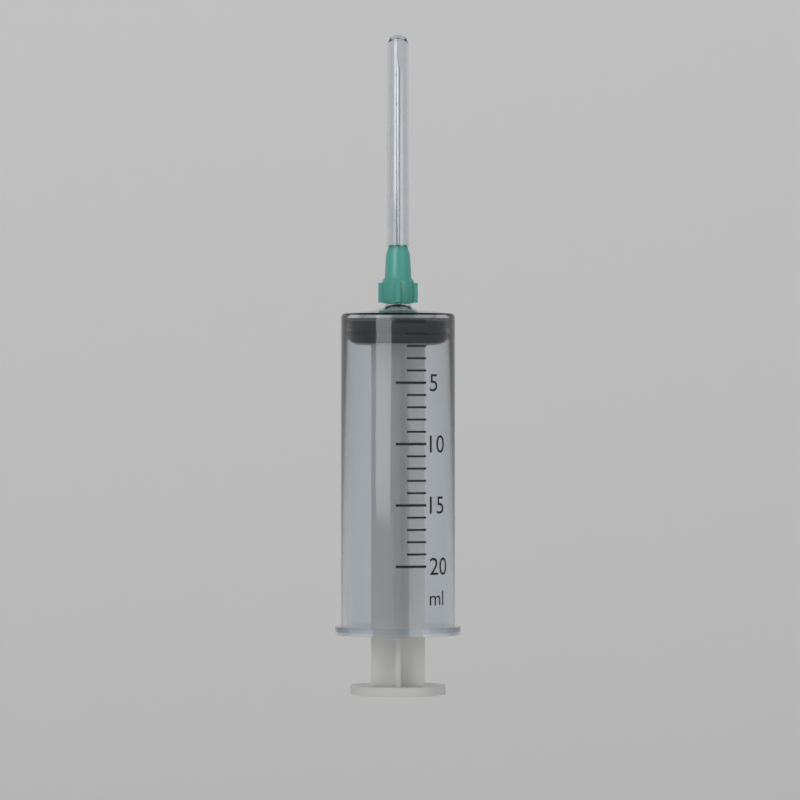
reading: 0 ml
